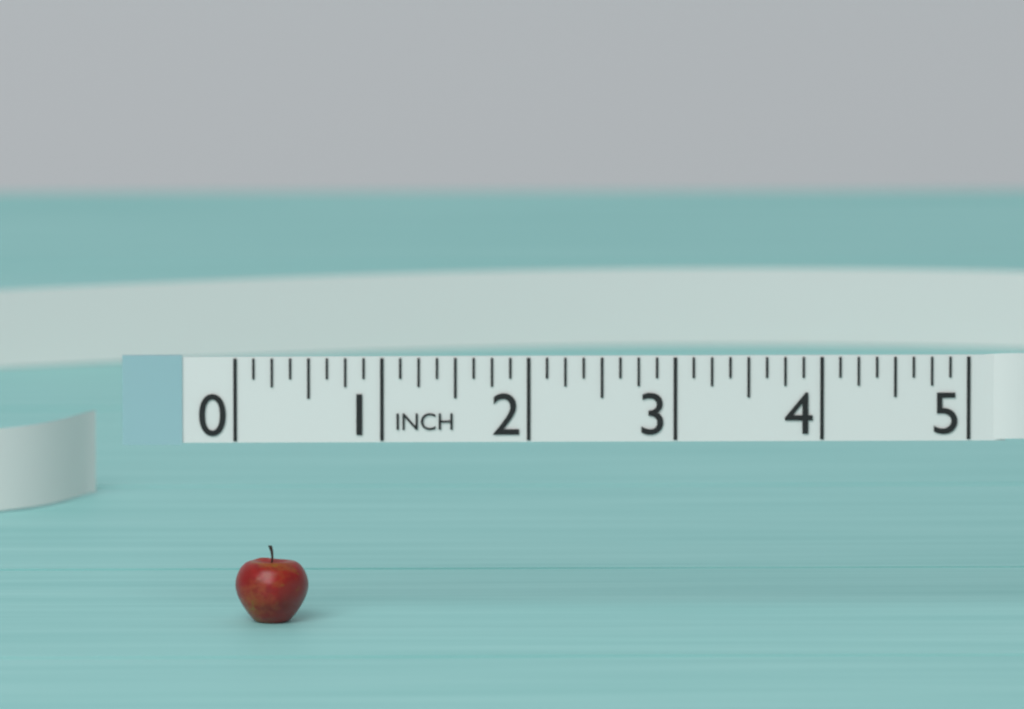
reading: 0.500 in
